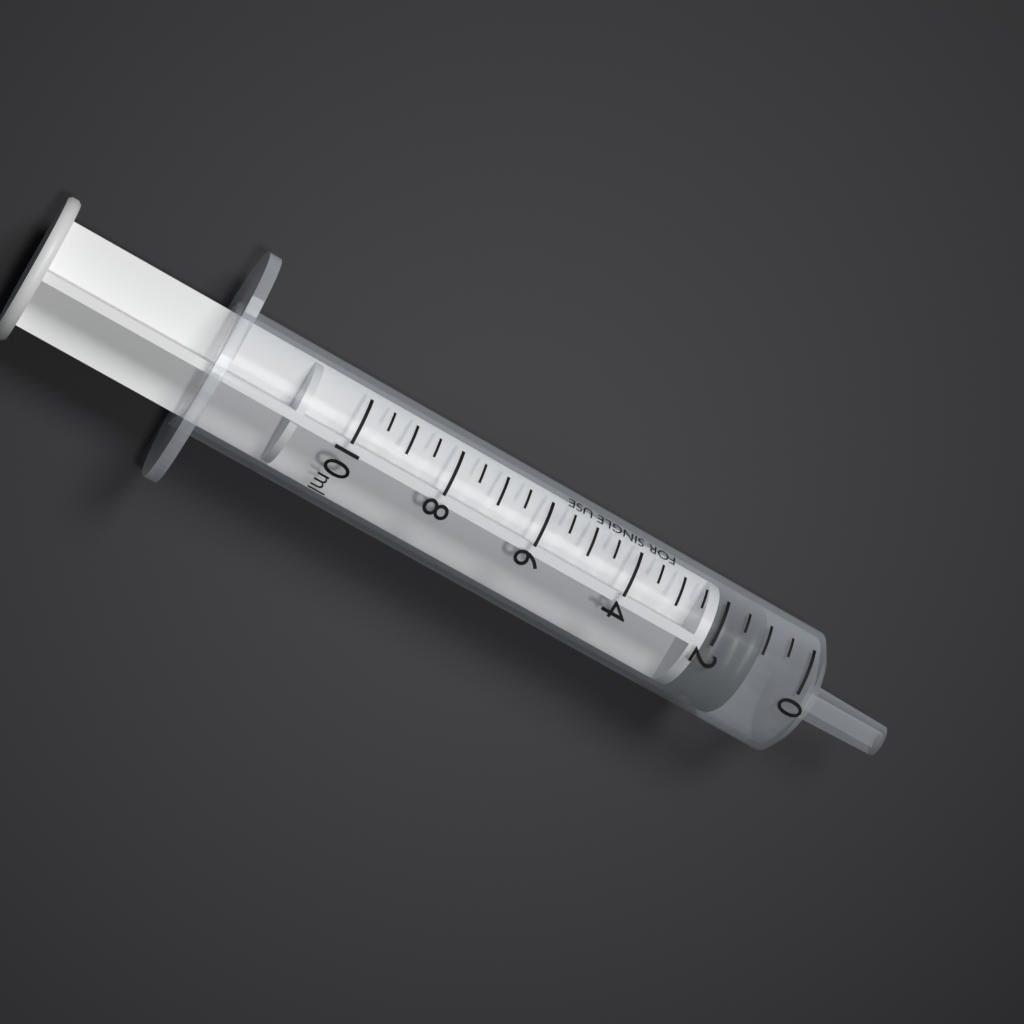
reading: 1.0 ml
